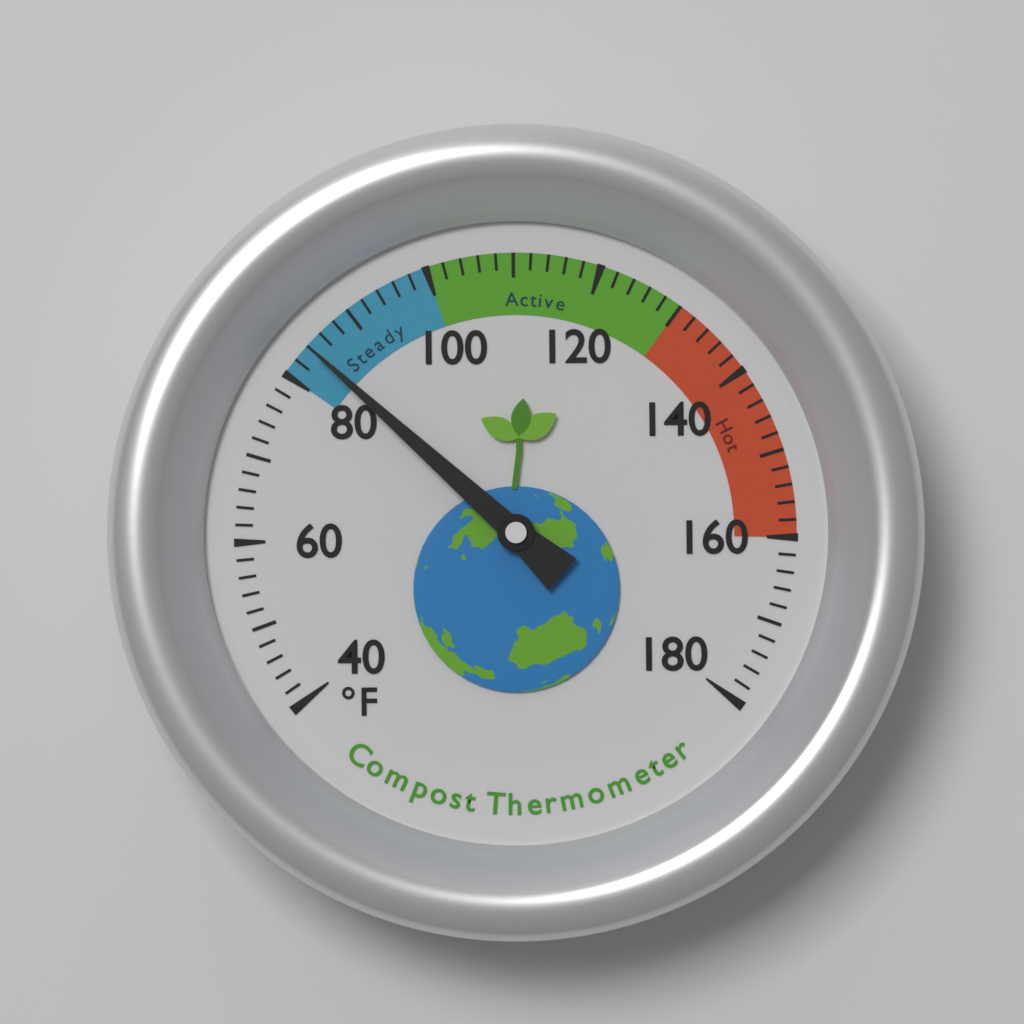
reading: 84 °F
